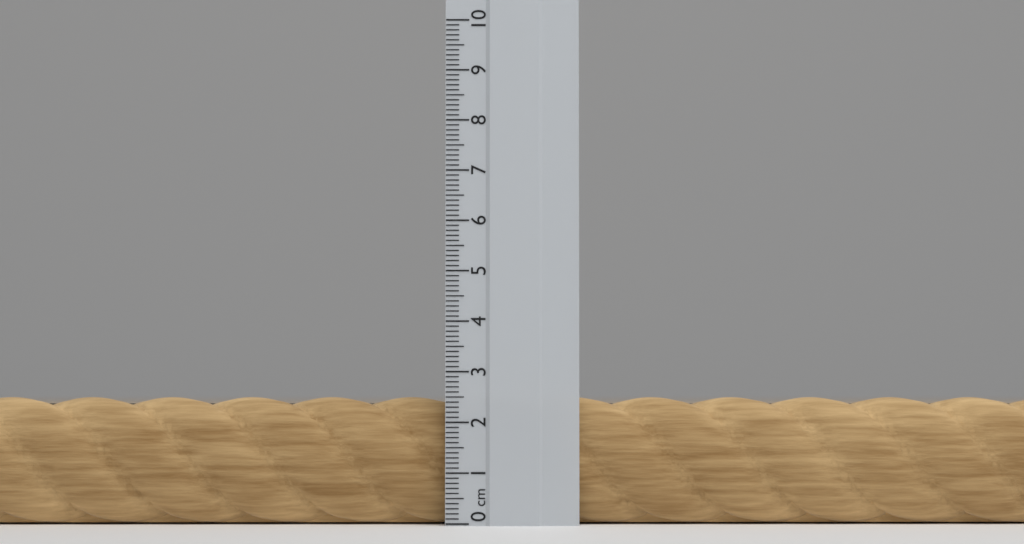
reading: 2.5 cm
